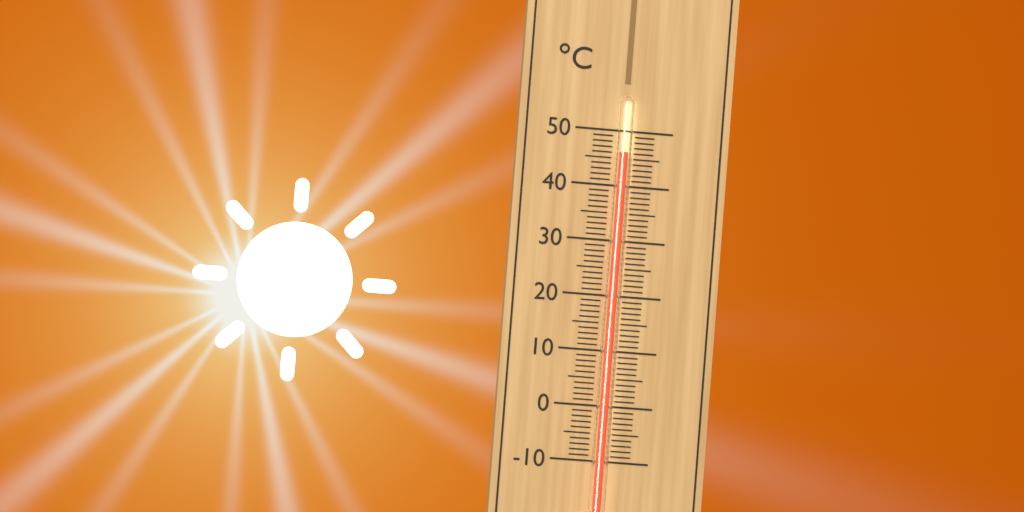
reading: 46 °C
